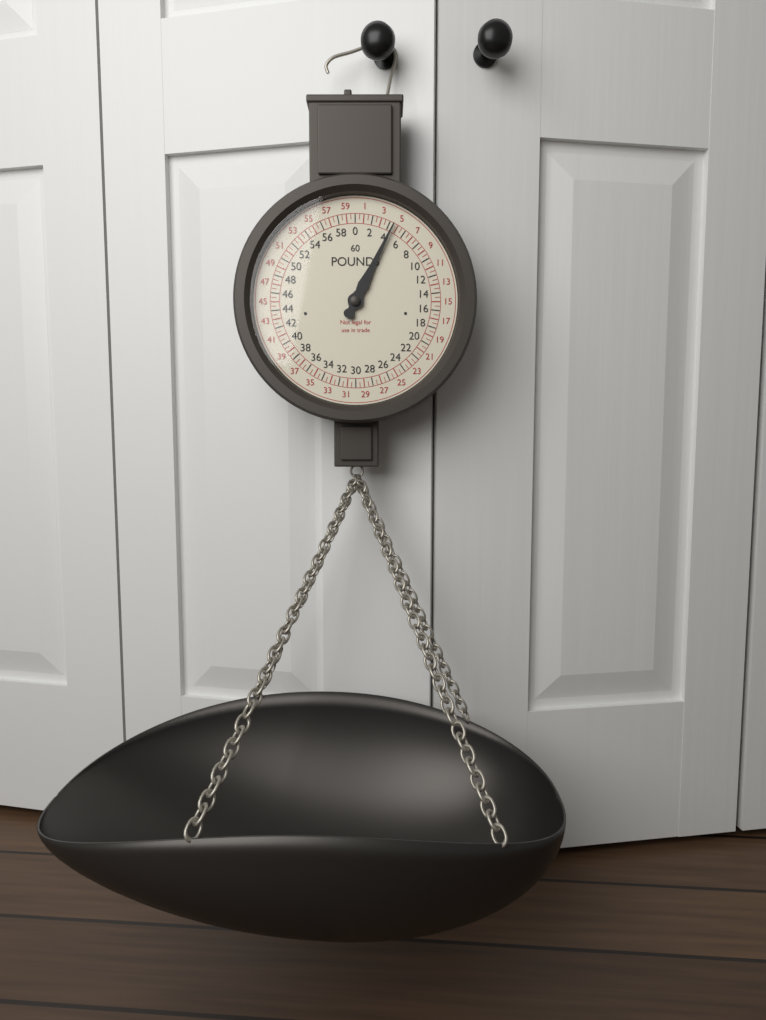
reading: 4.5 lb
